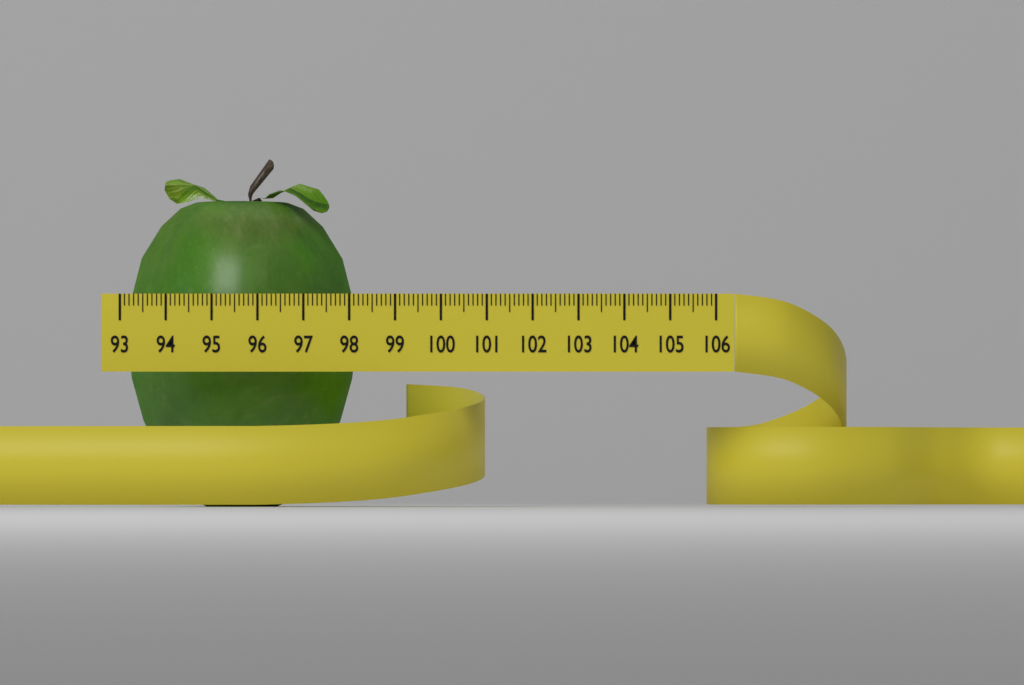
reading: 98.1 (no unit)
